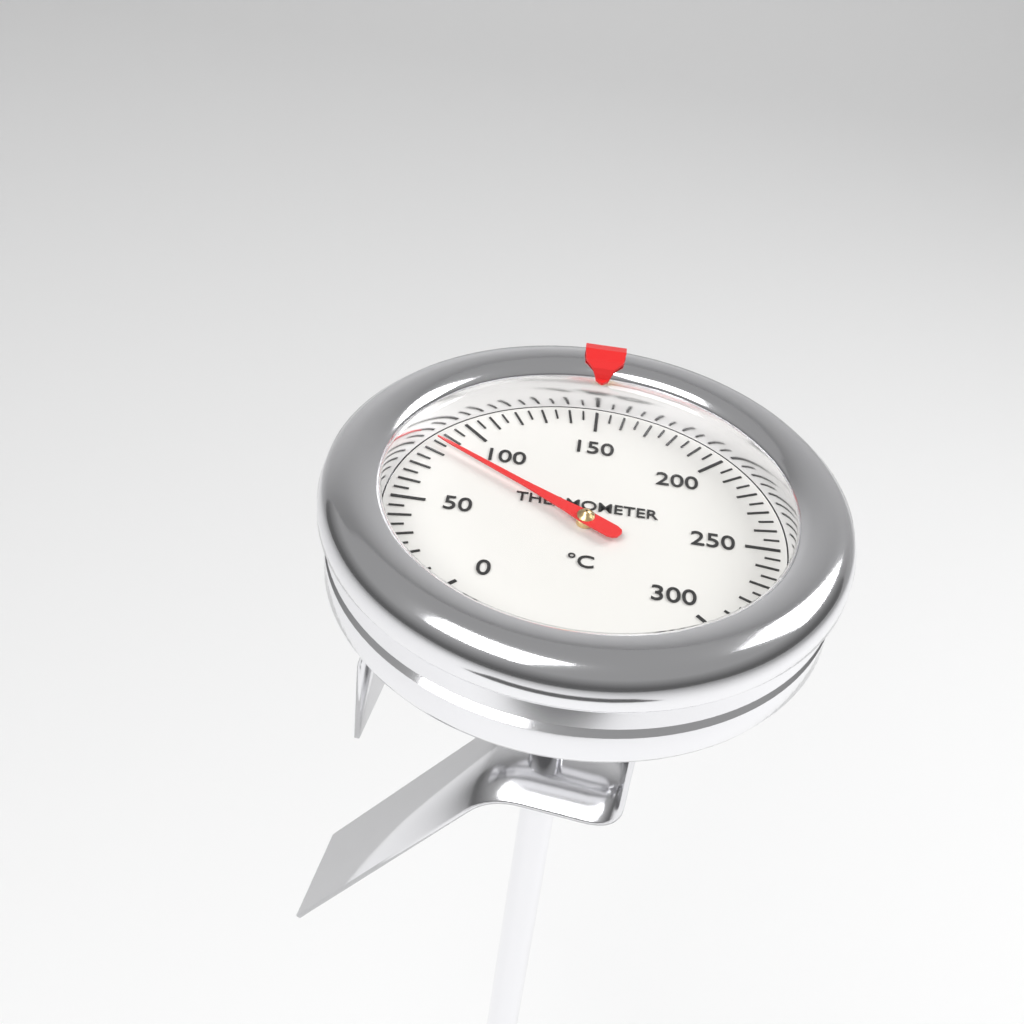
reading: 85 °C
